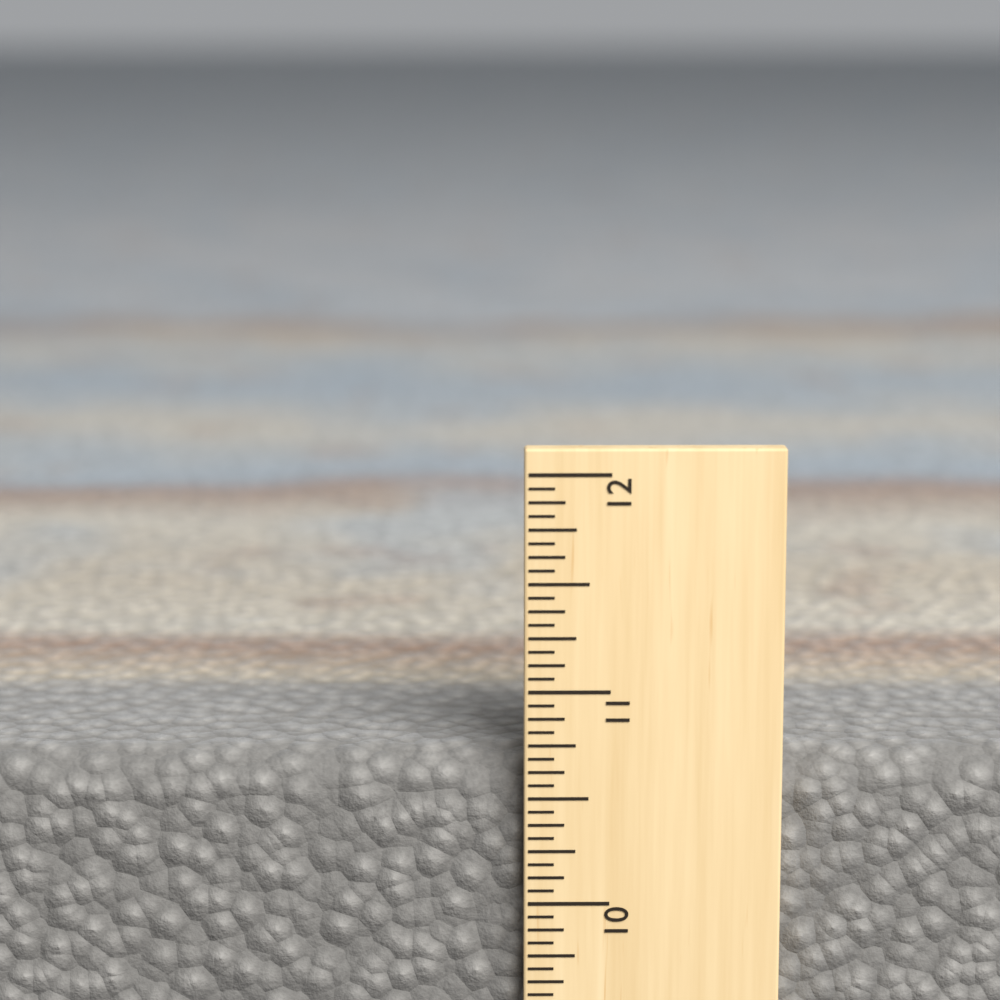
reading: 10.6875 in
